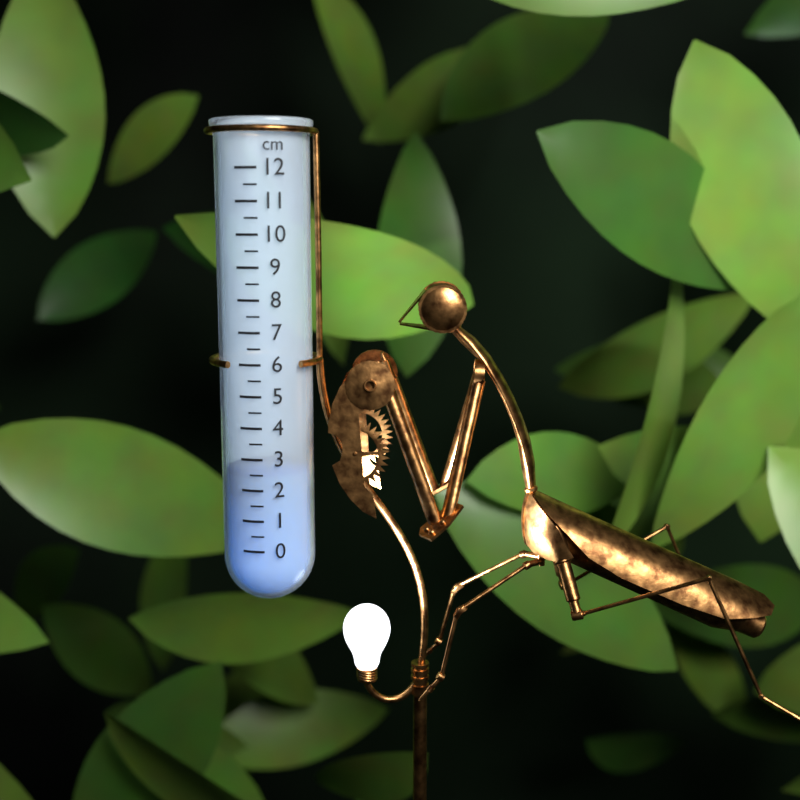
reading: 2.5 cm
